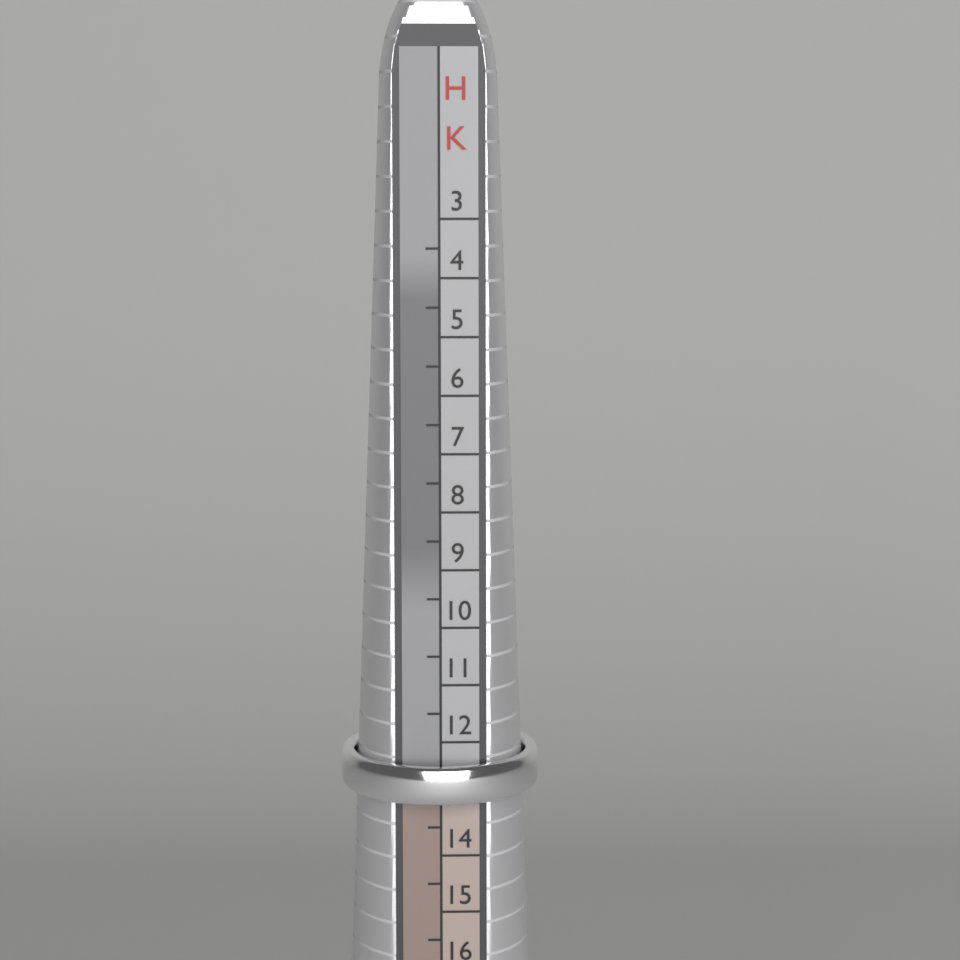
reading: 13.0 HK
